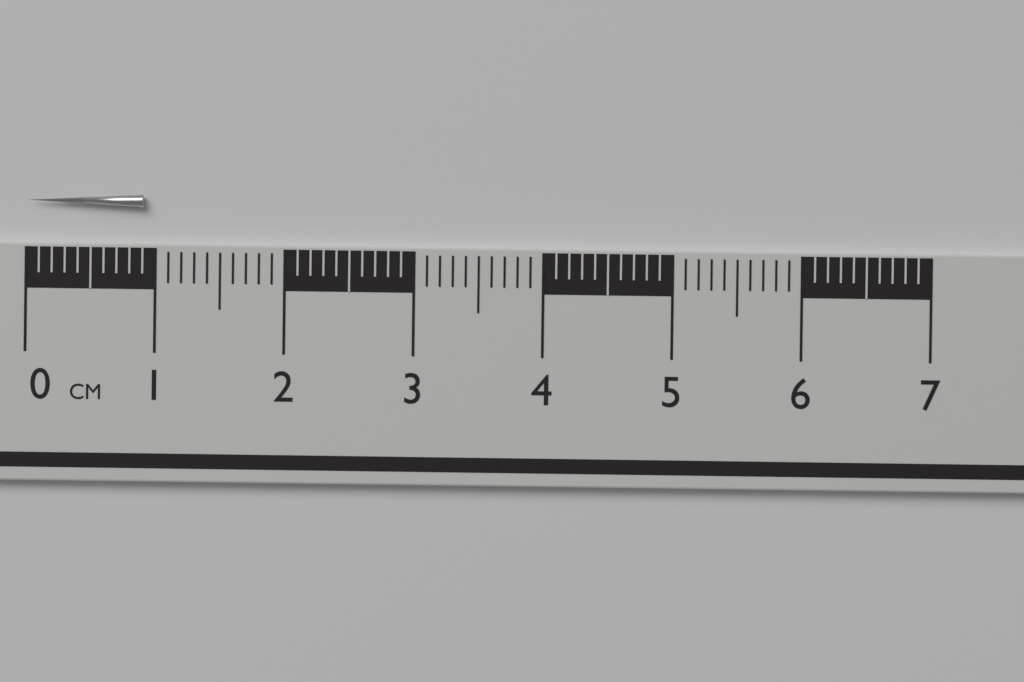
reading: 0.9 cm
